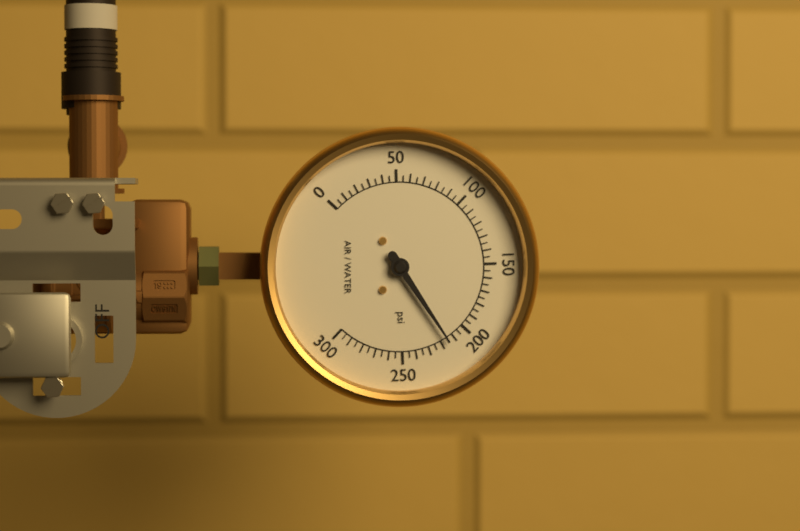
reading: 215 psi
